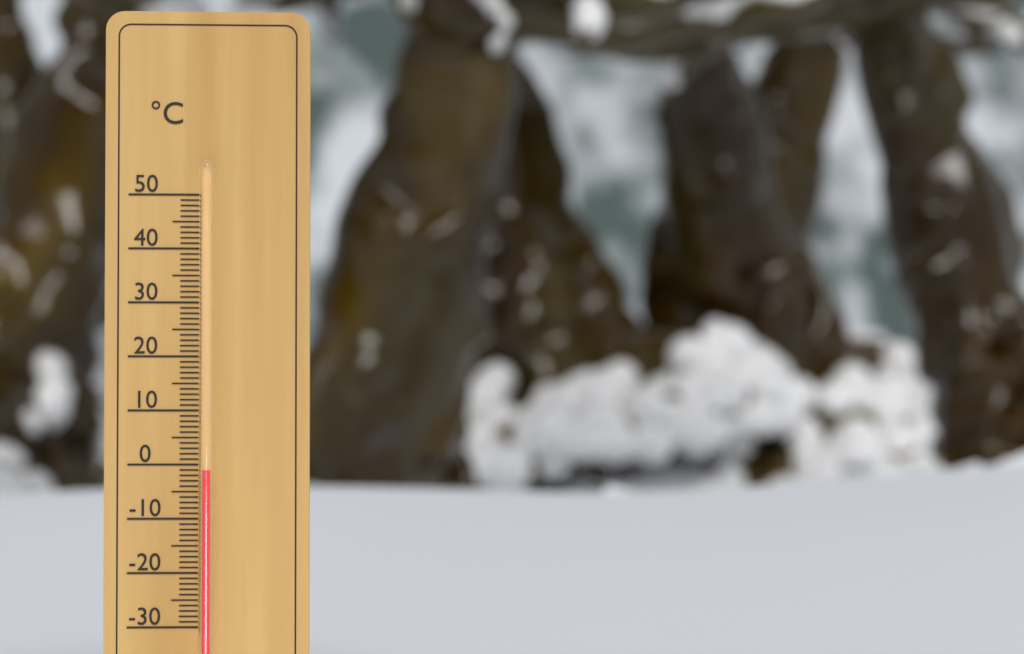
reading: -1 °C
